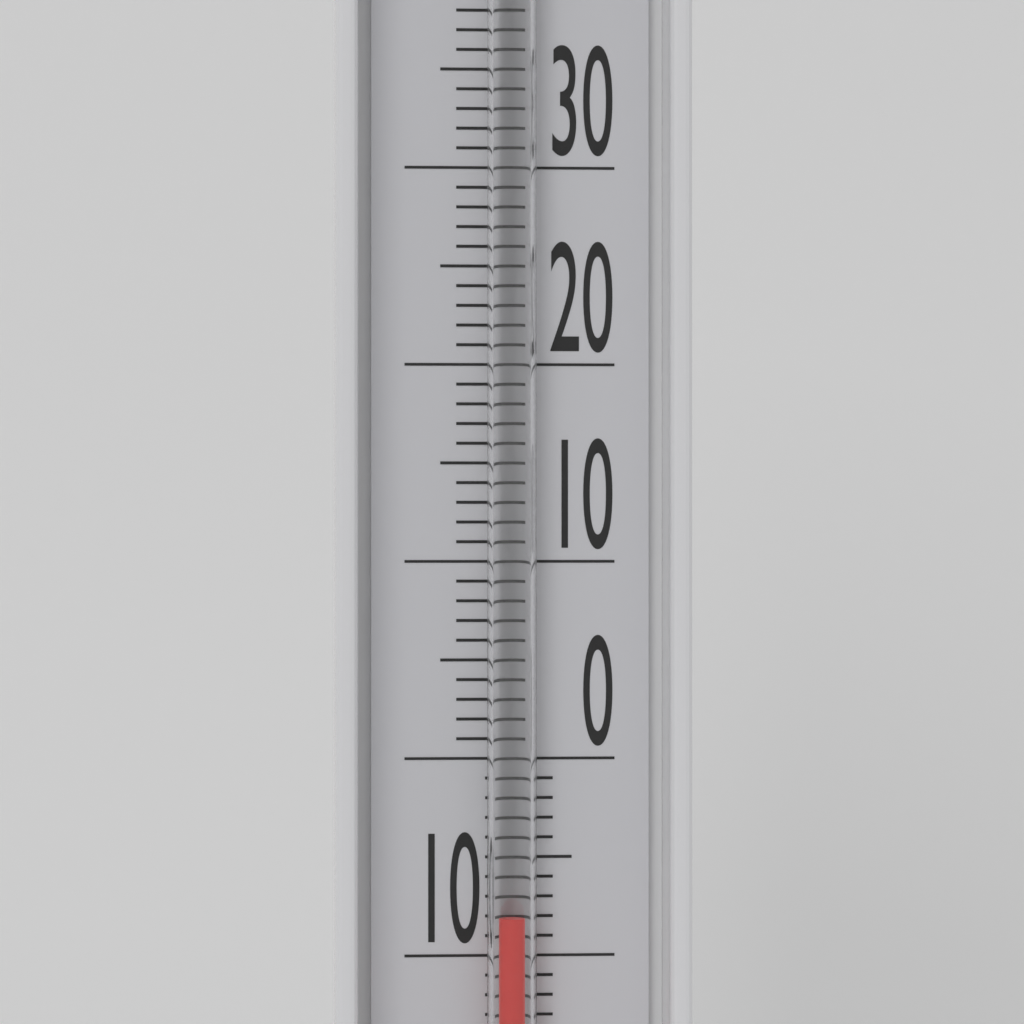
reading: -8 °C
